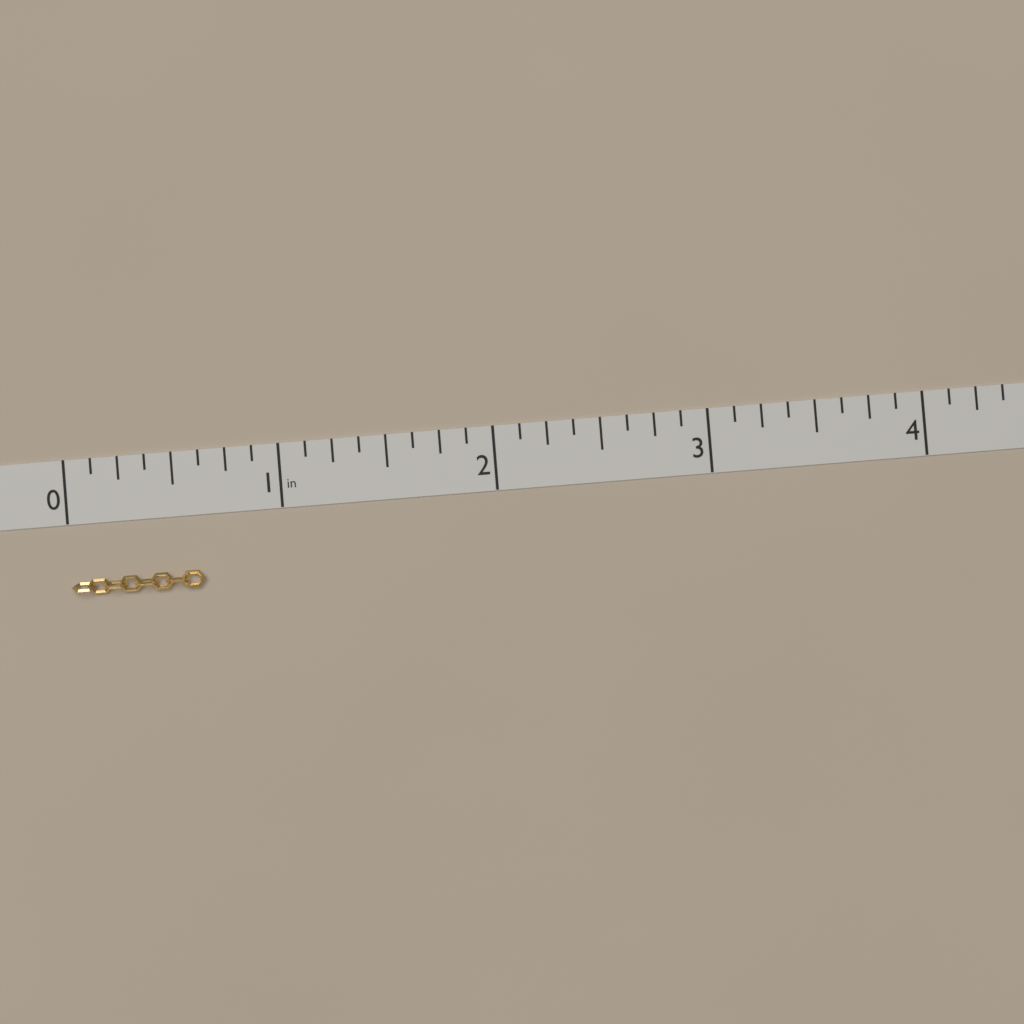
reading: 0.625 in
